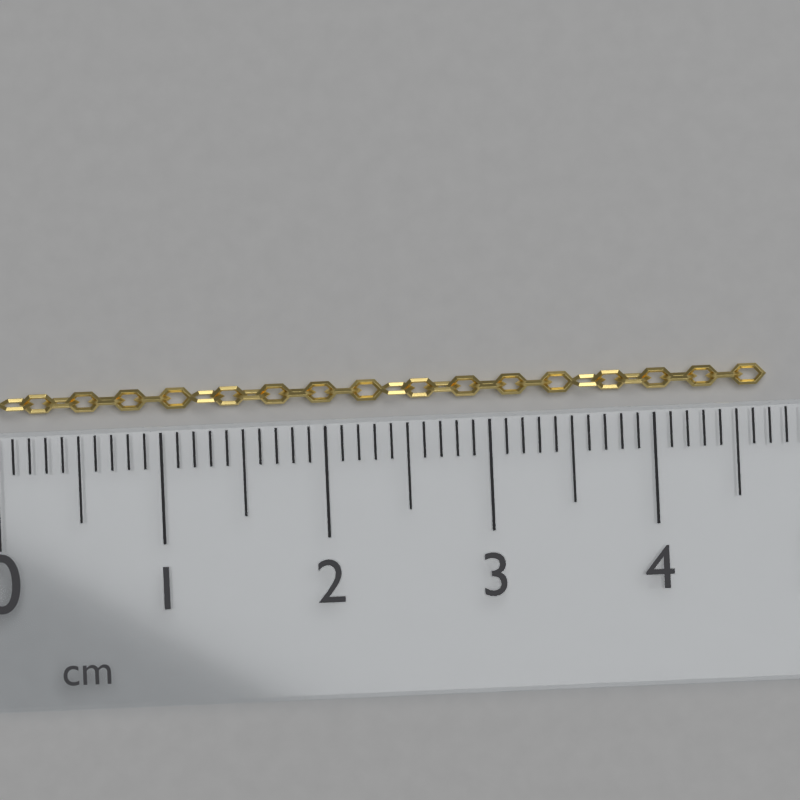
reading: 4.7 cm
